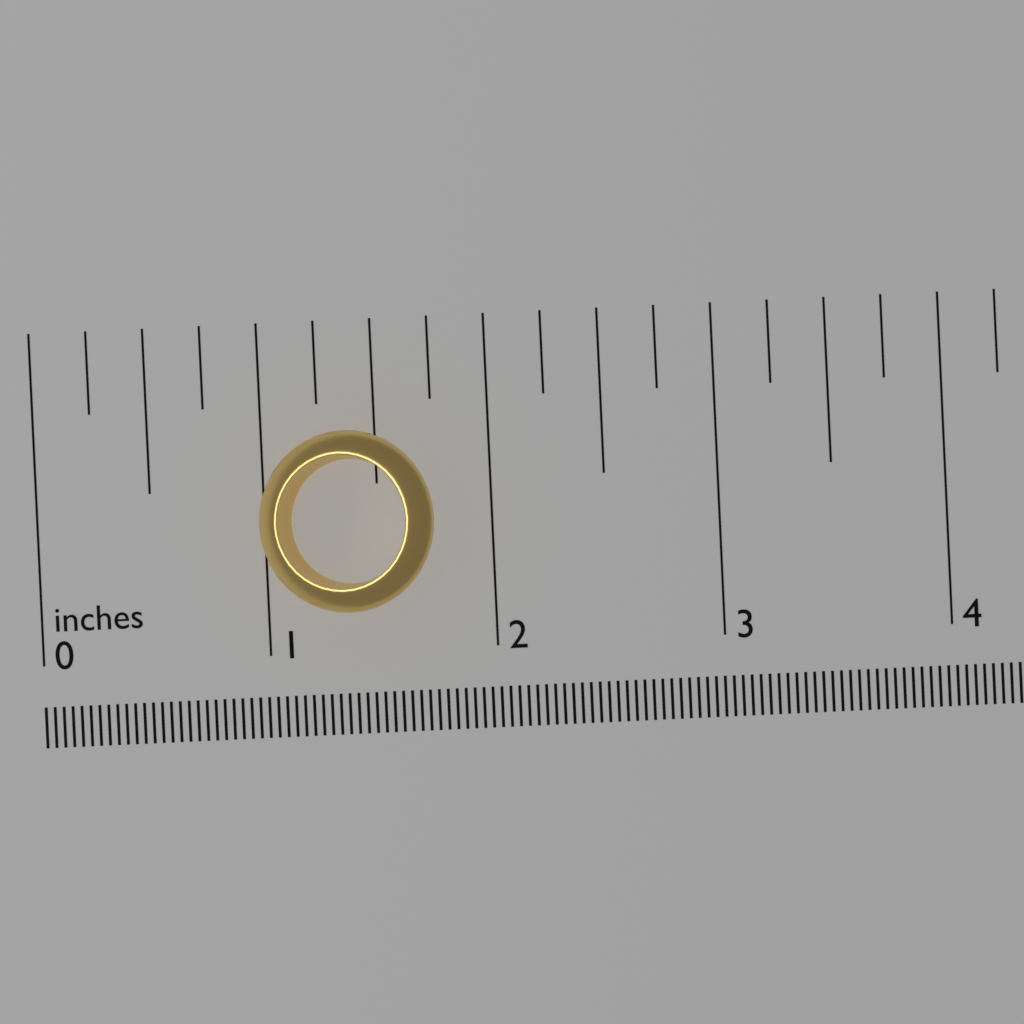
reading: 1.75 in
